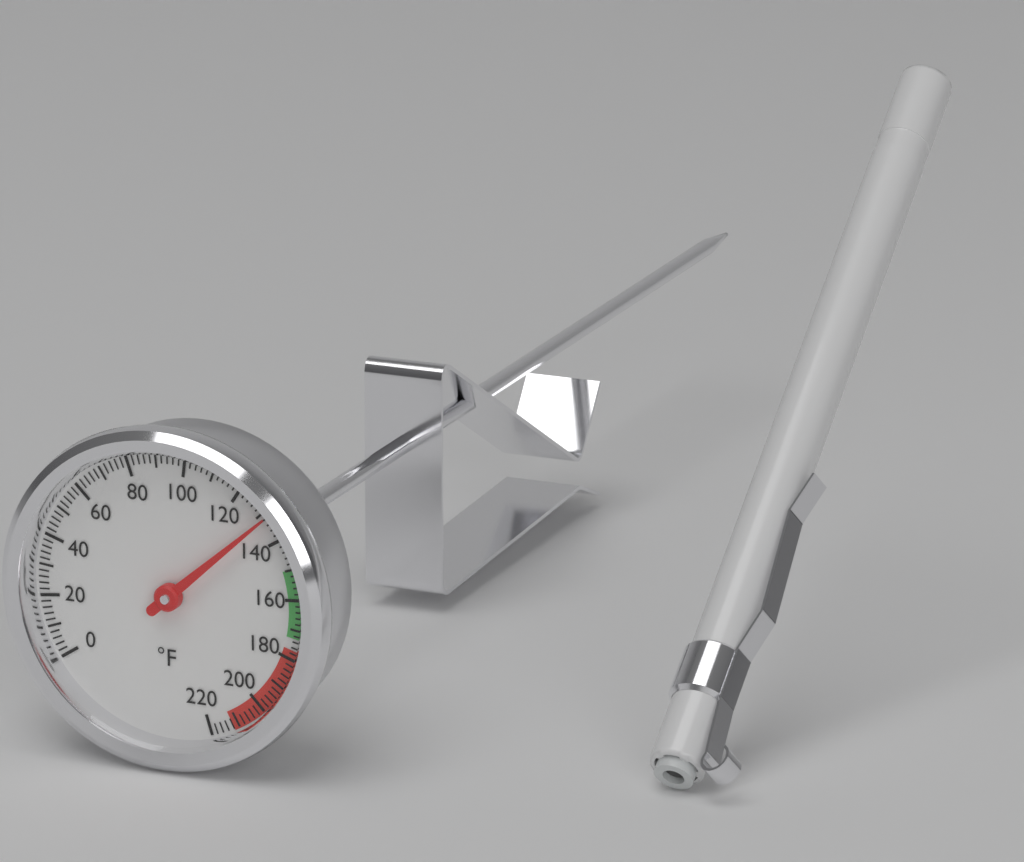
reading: 132 °F
